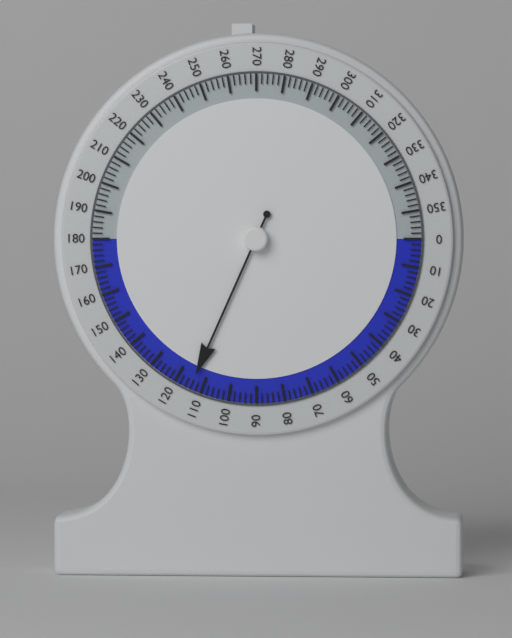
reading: 114 (no unit)
